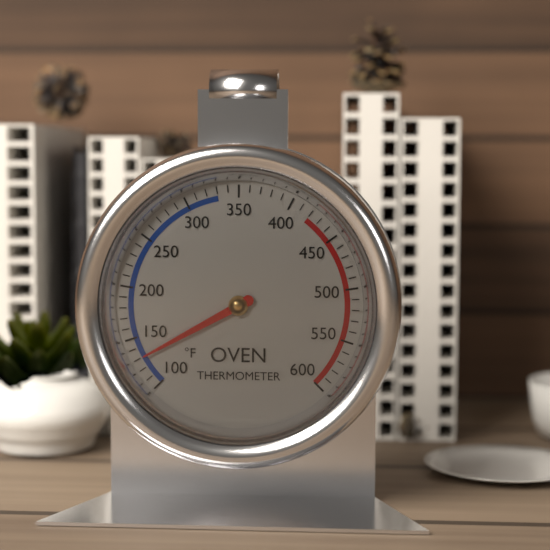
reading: 130 °F
